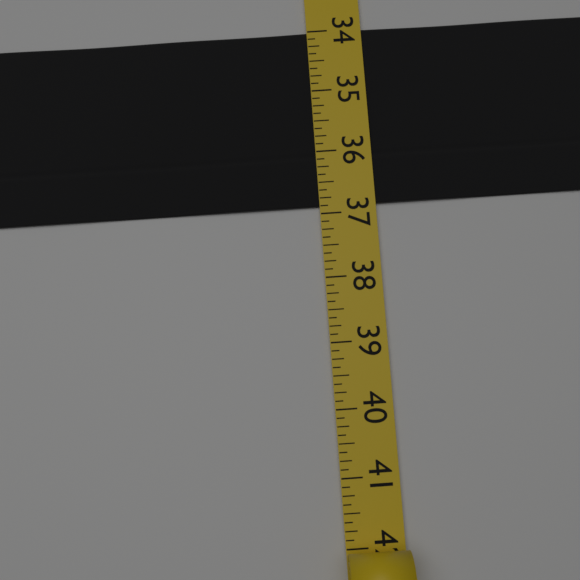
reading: 36.875 (no unit)
